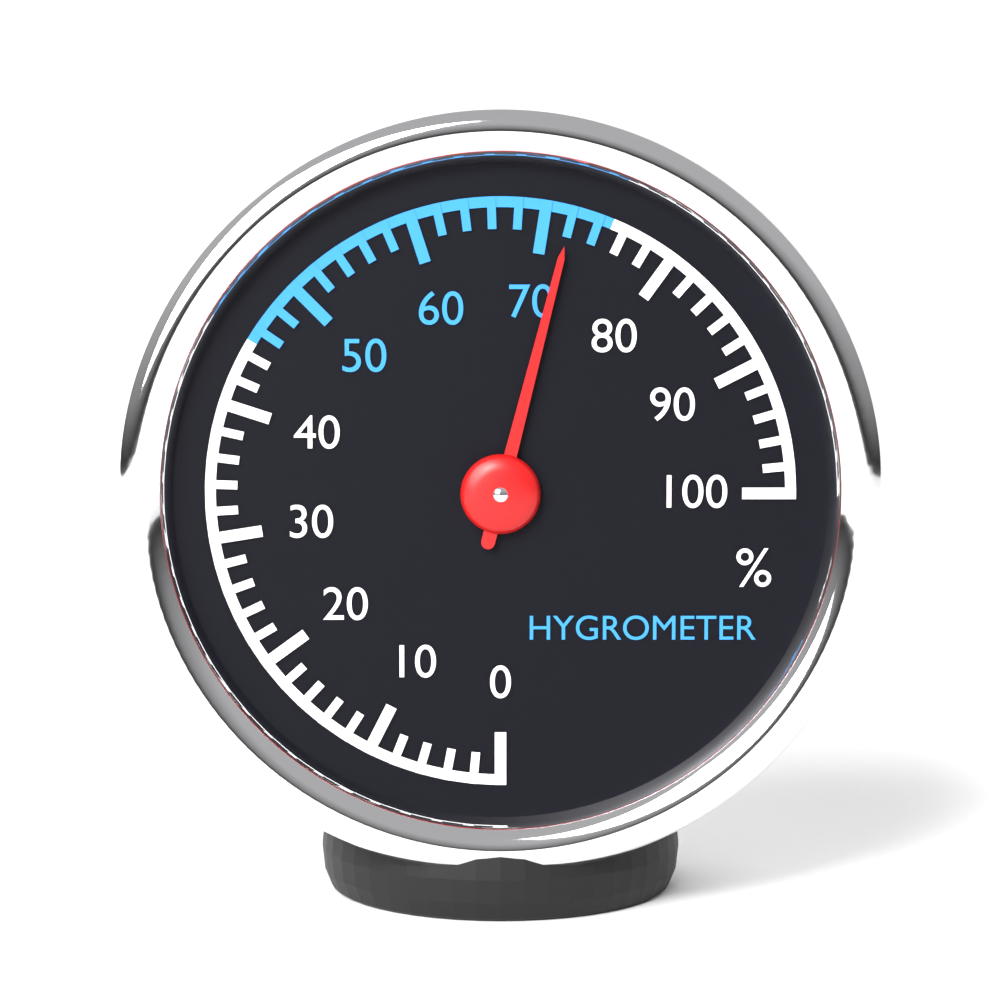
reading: 72 %
